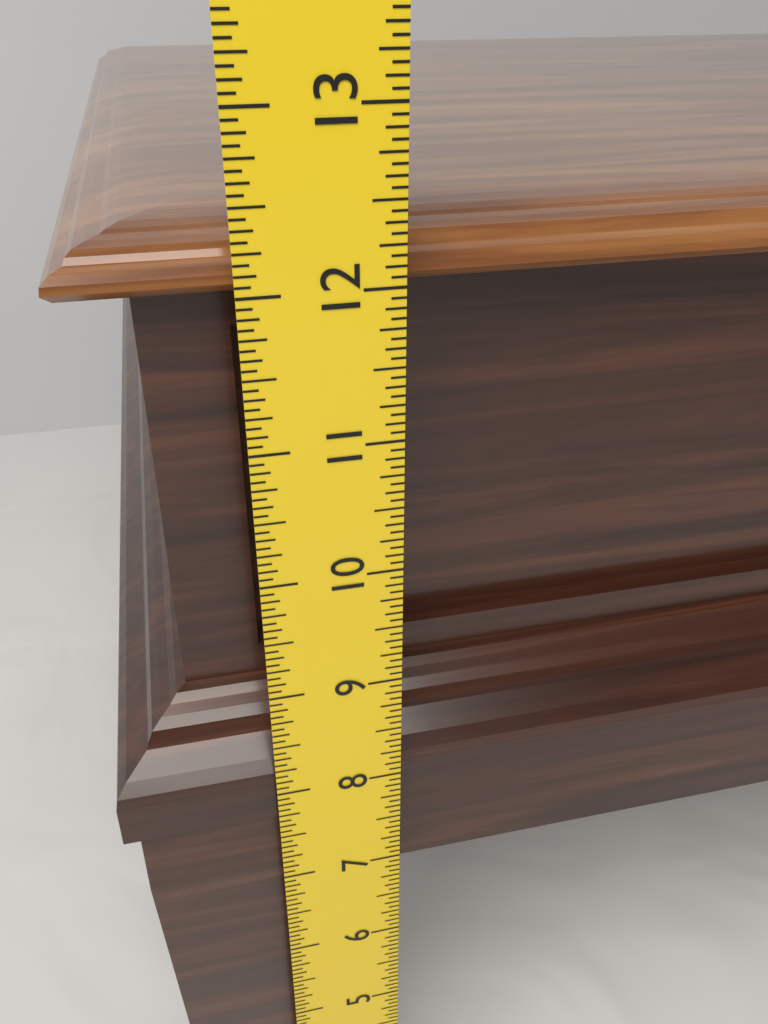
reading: 12.3125 in
